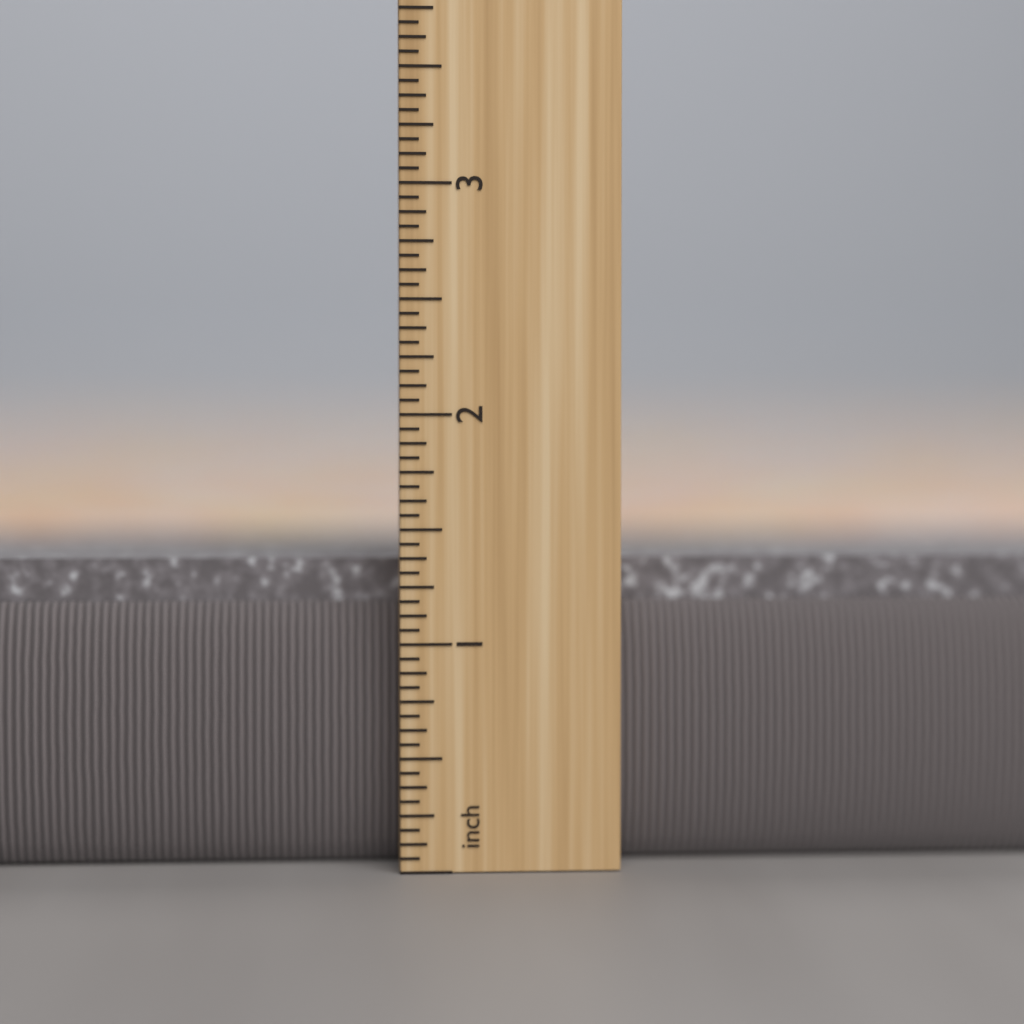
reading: 1.3750 inch
